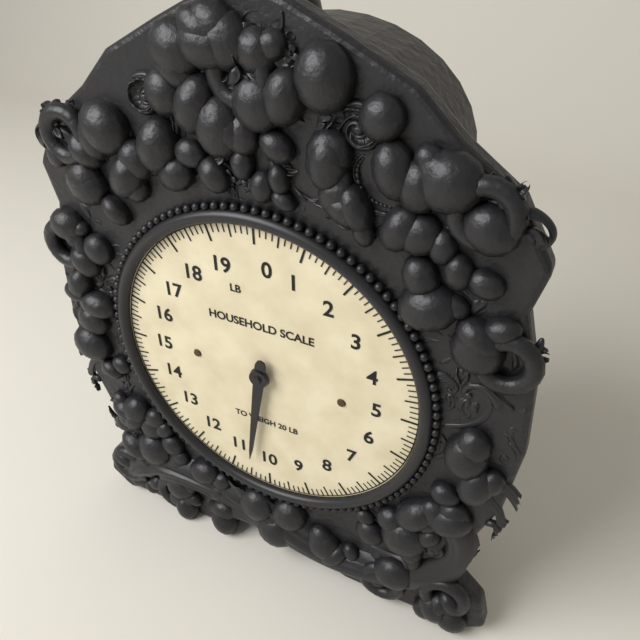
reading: 10.500 lb
